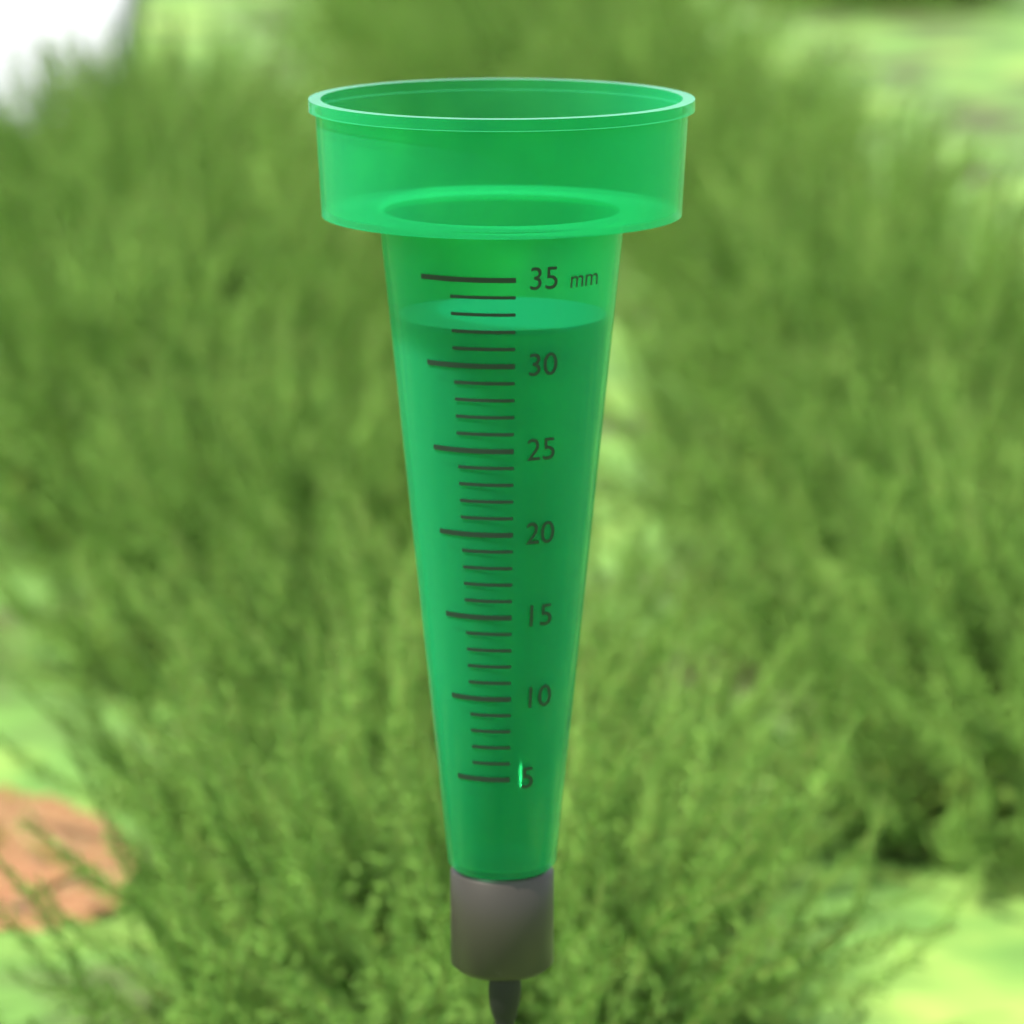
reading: 32 mm
